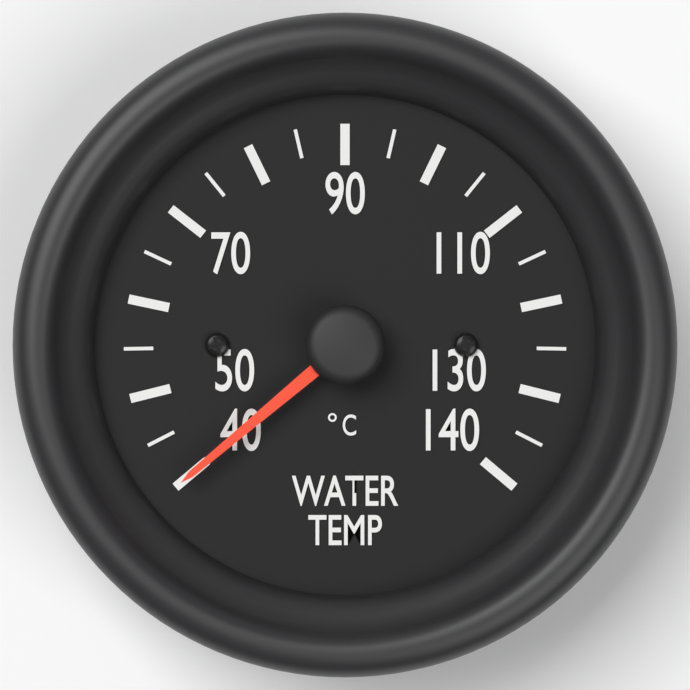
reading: 40 °C
